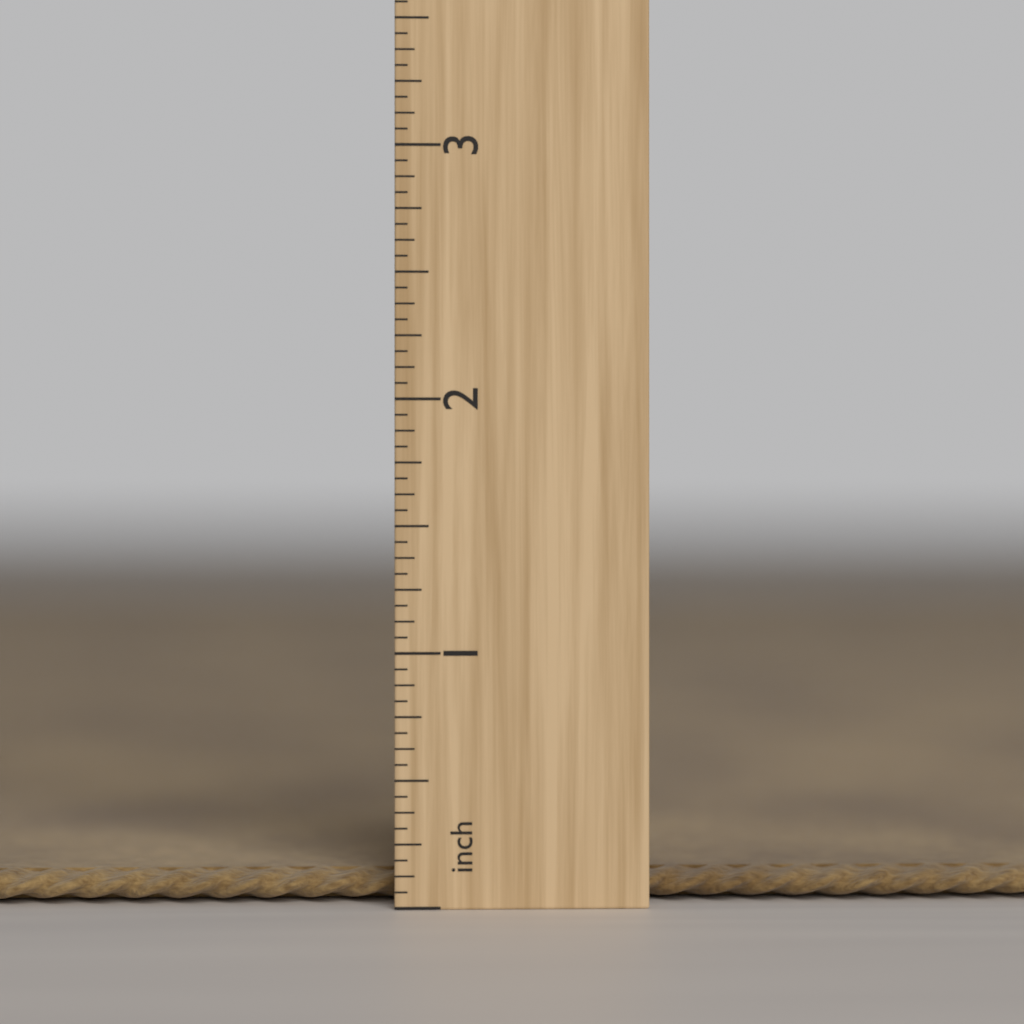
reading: 0.1250 inch
